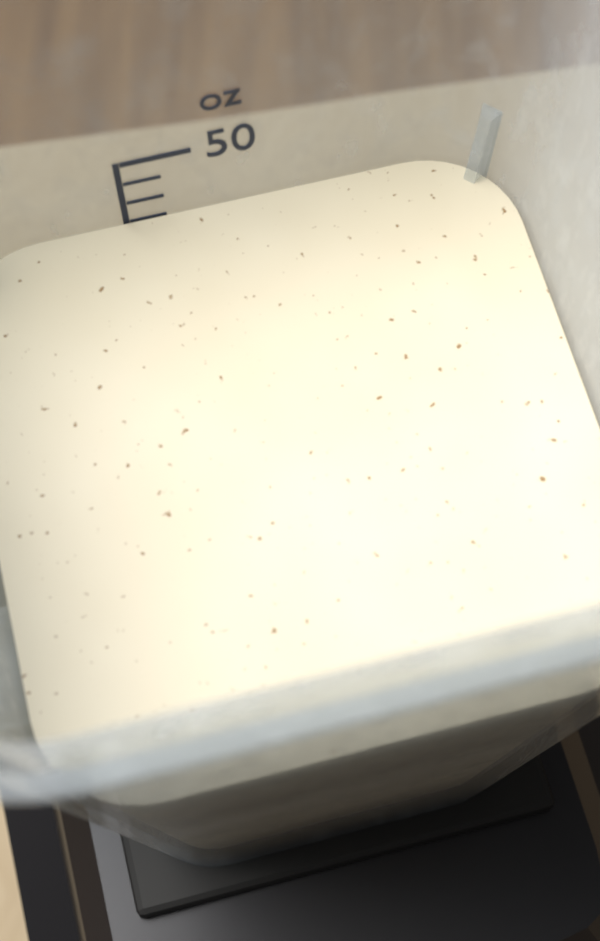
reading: 44 oz
